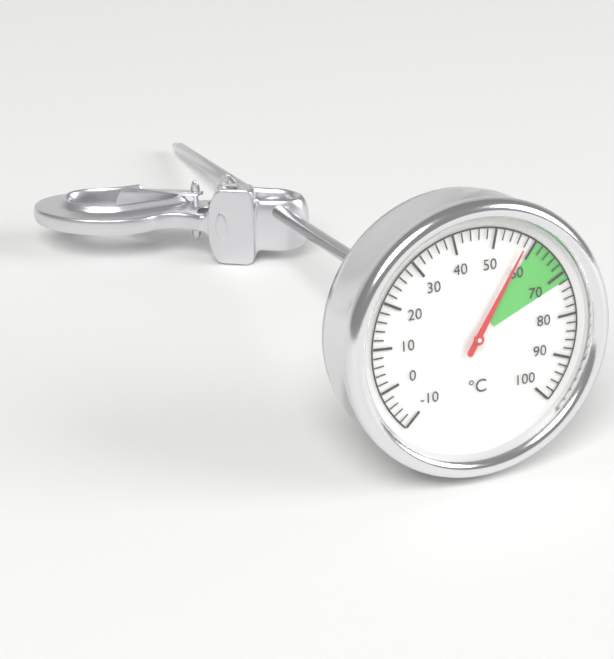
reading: 58 °C
